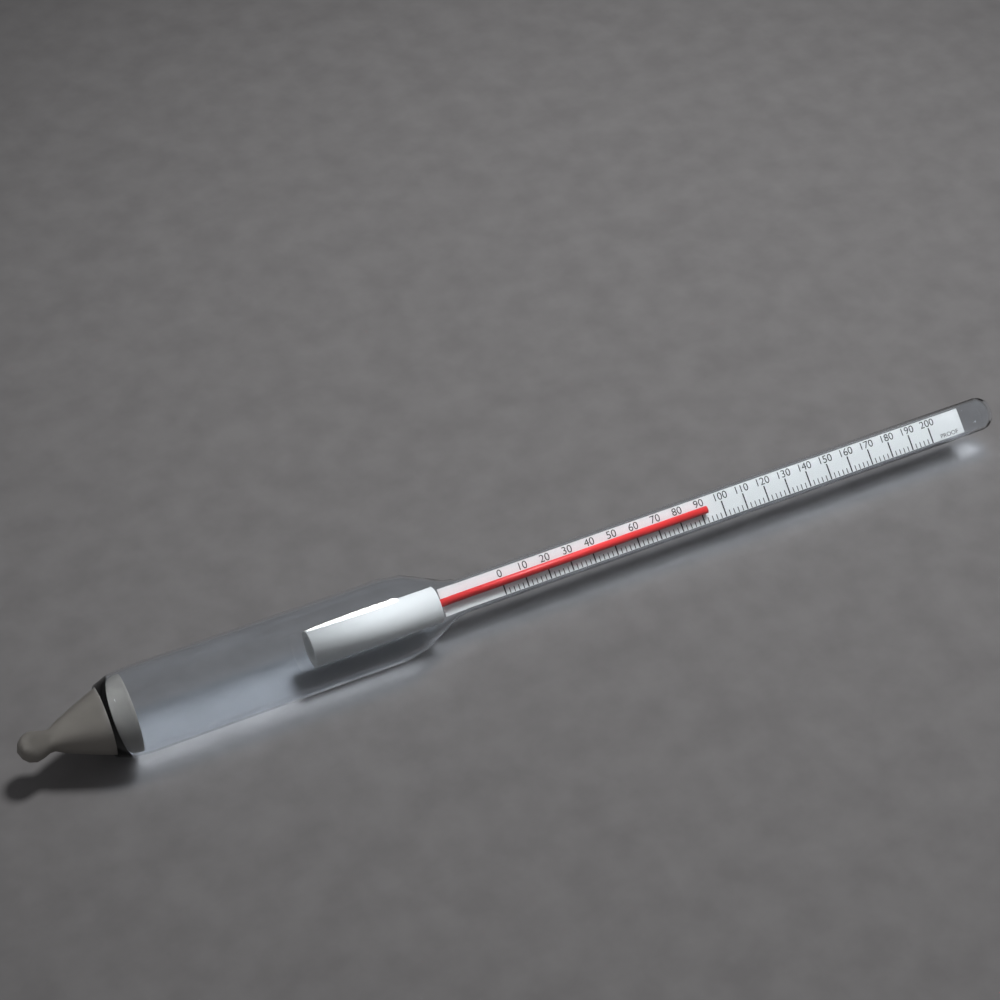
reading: 92 proof
